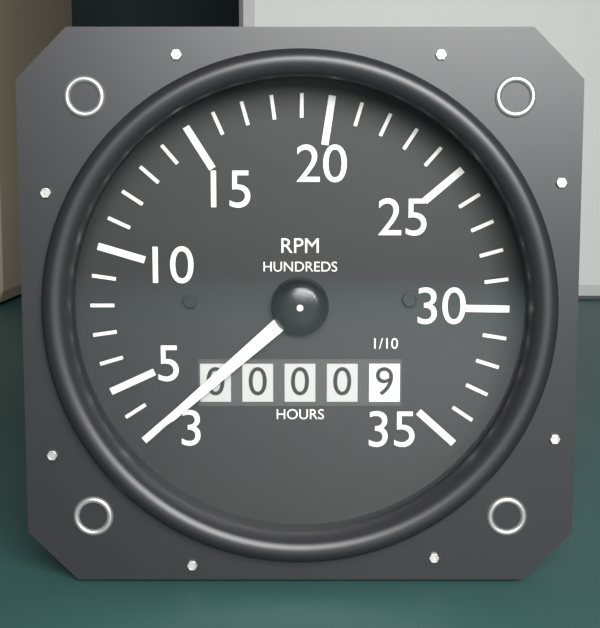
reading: 300 RPM
